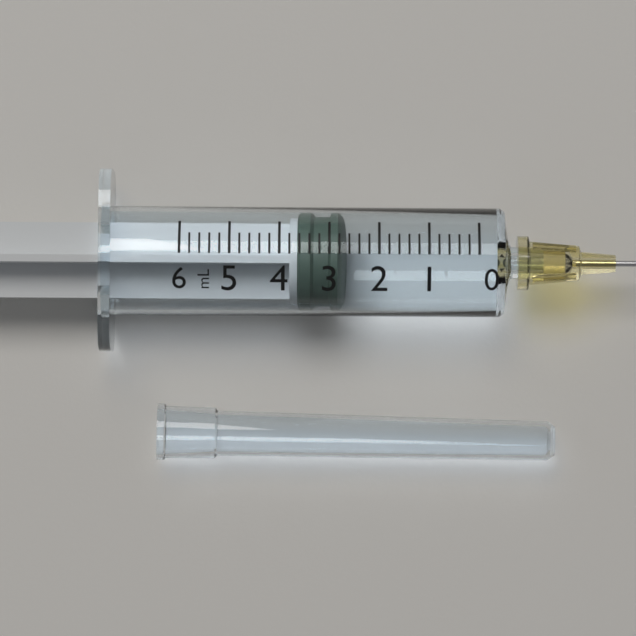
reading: 2.8 ml
